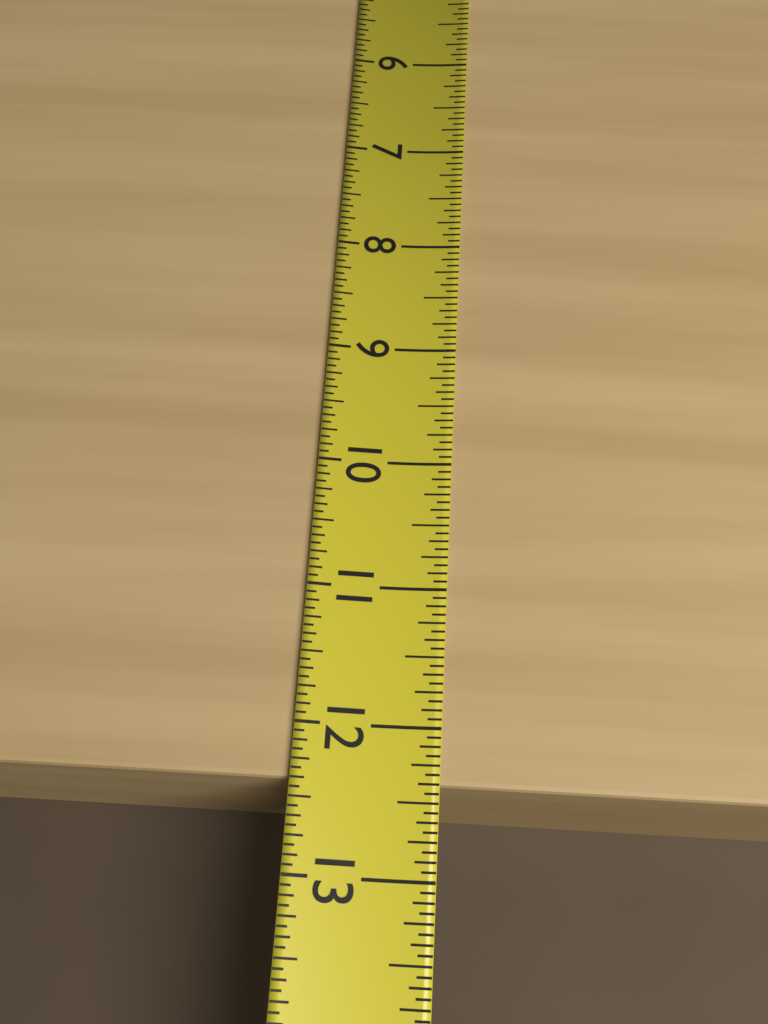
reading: 12.3750 (no unit)
